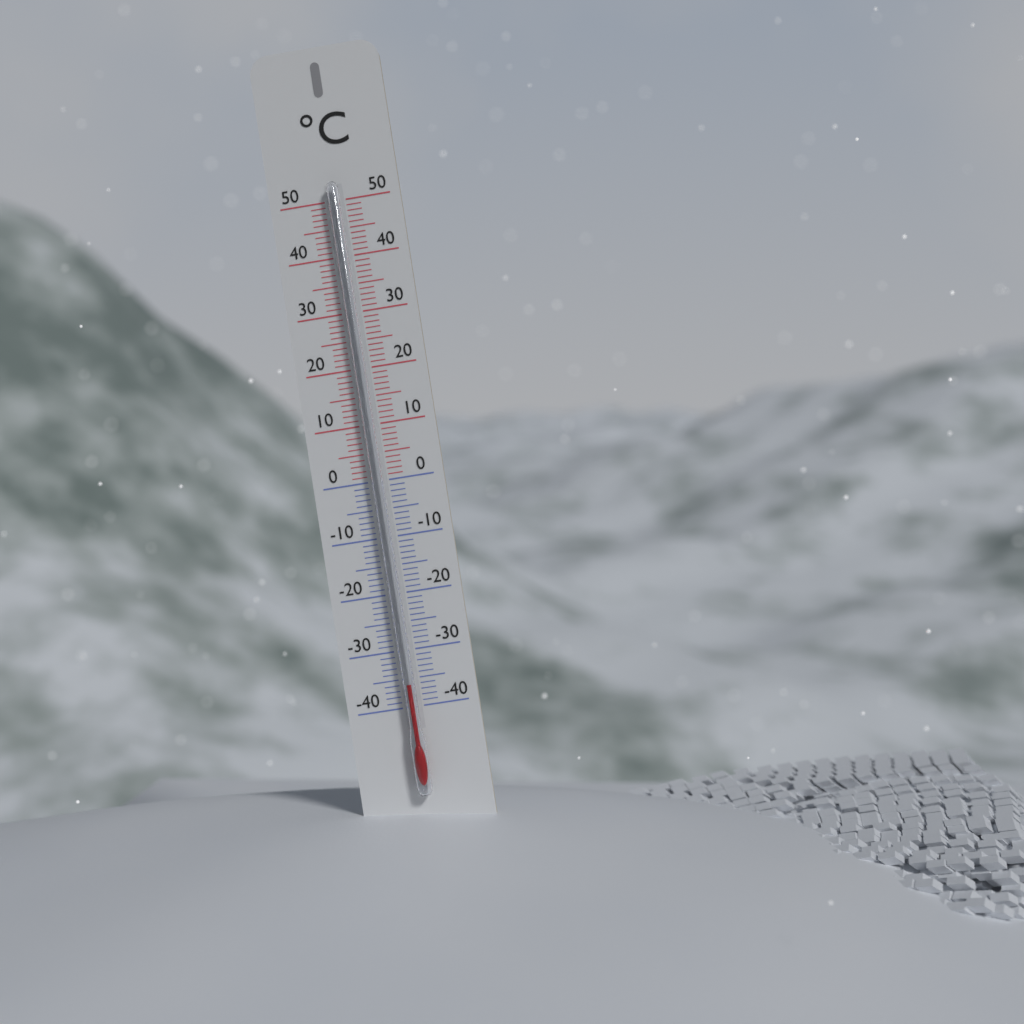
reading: -36 °C
